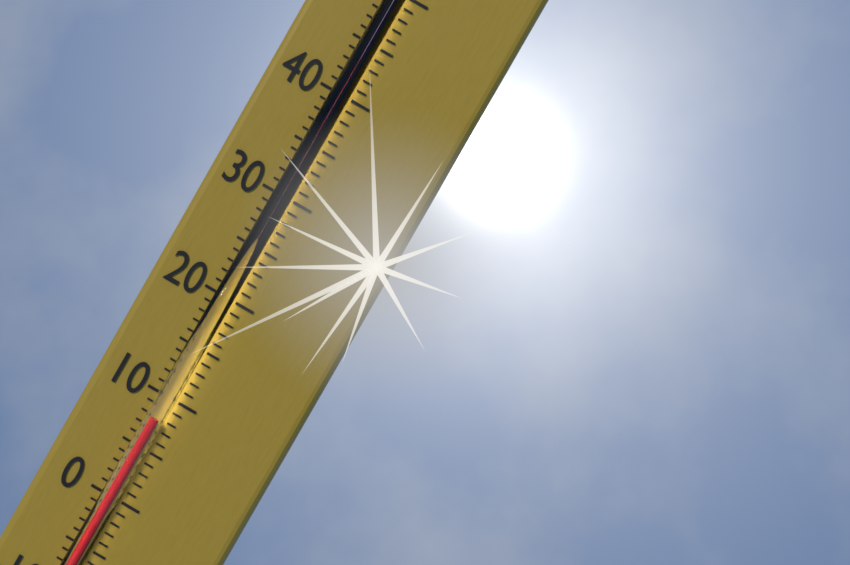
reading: 8 °C
